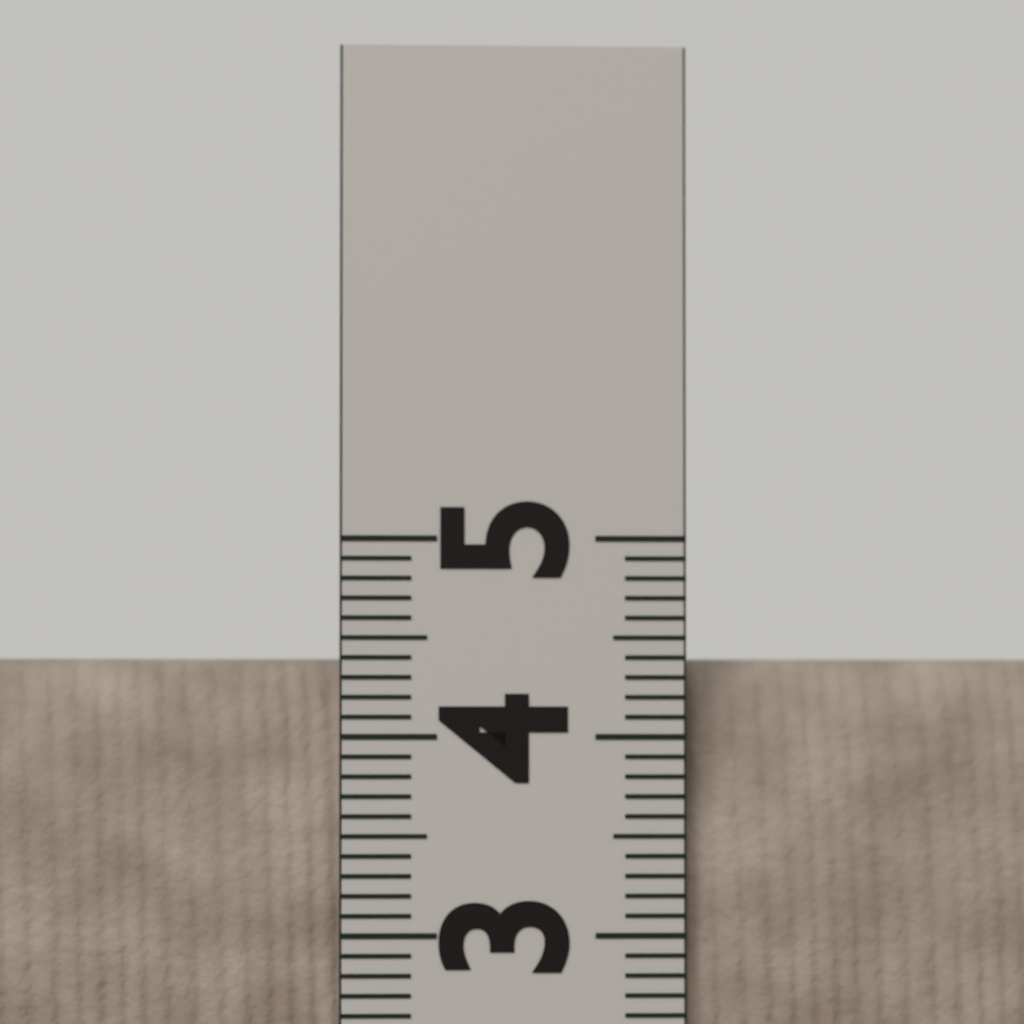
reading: 4.4 (no unit)
